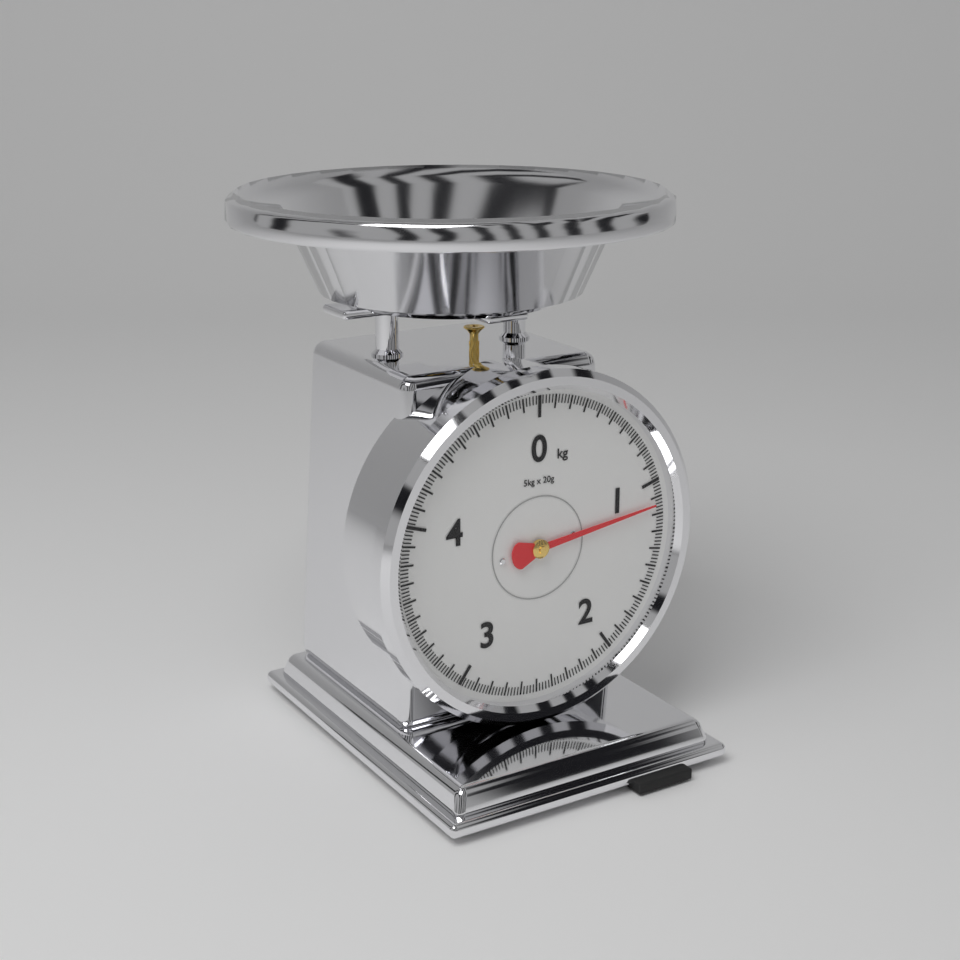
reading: 1.14 kg
